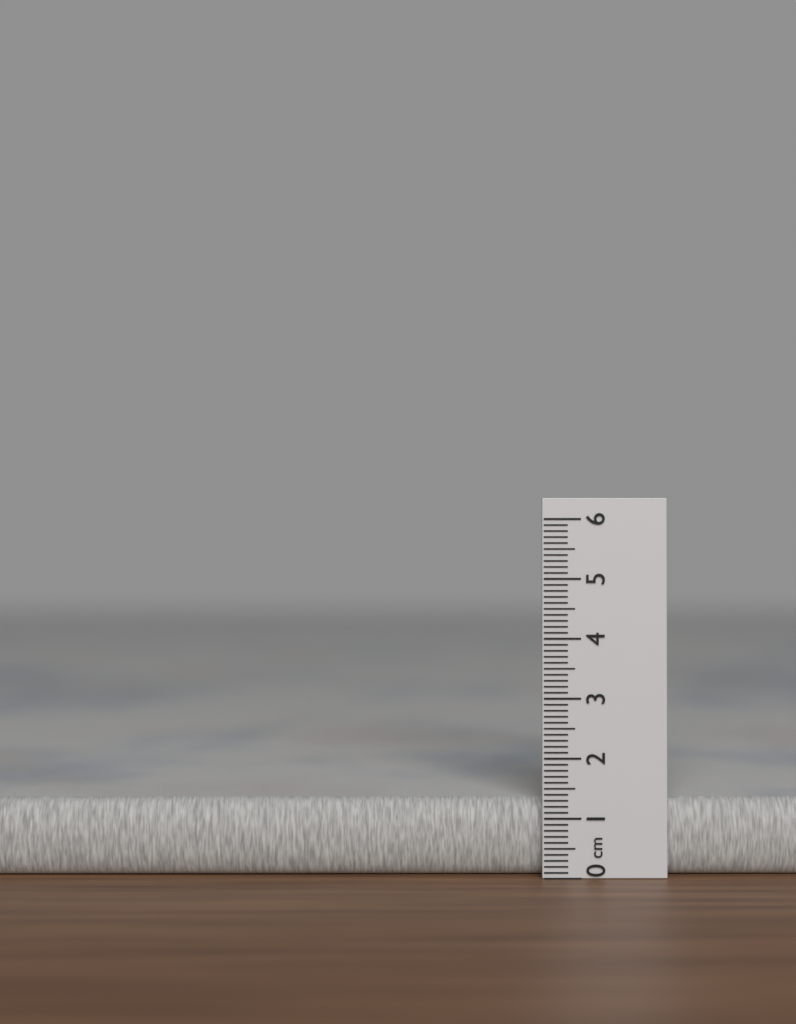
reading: 1.3 cm
